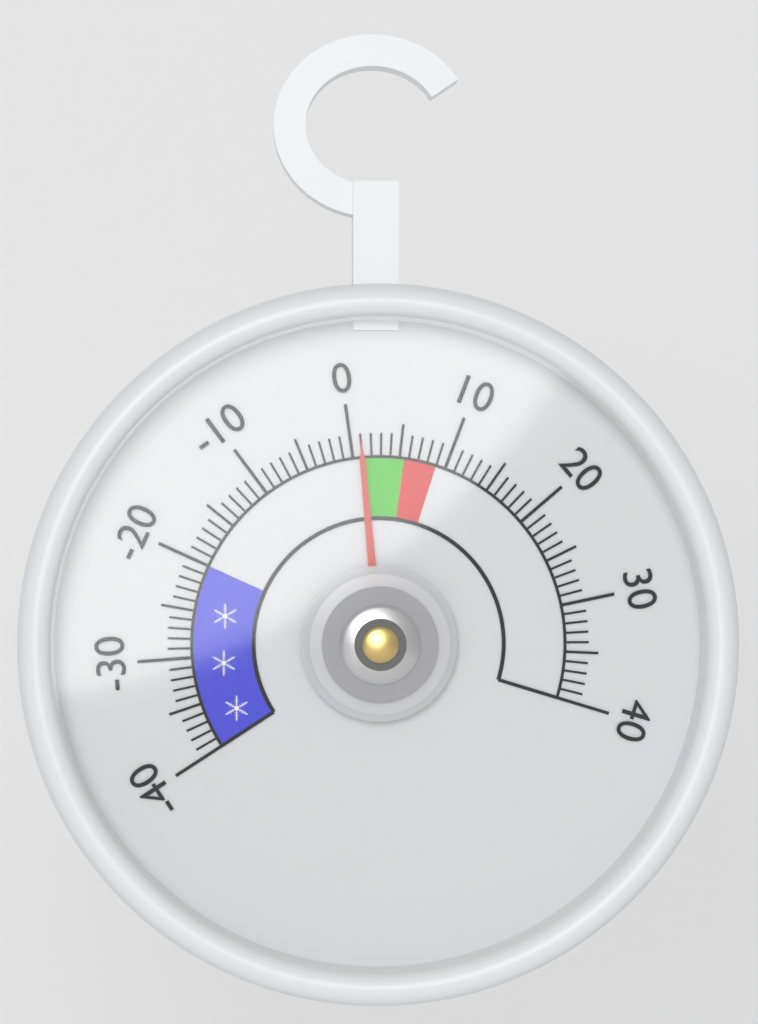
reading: 1 (no unit)
